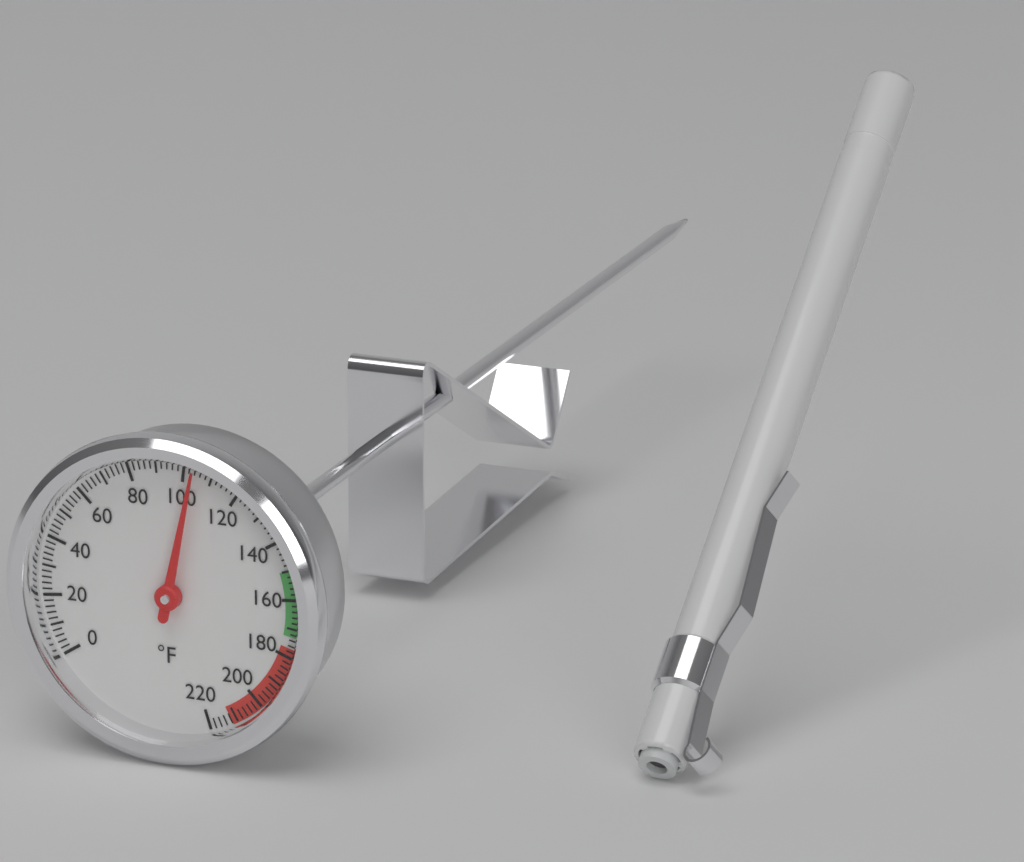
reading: 104 °F
